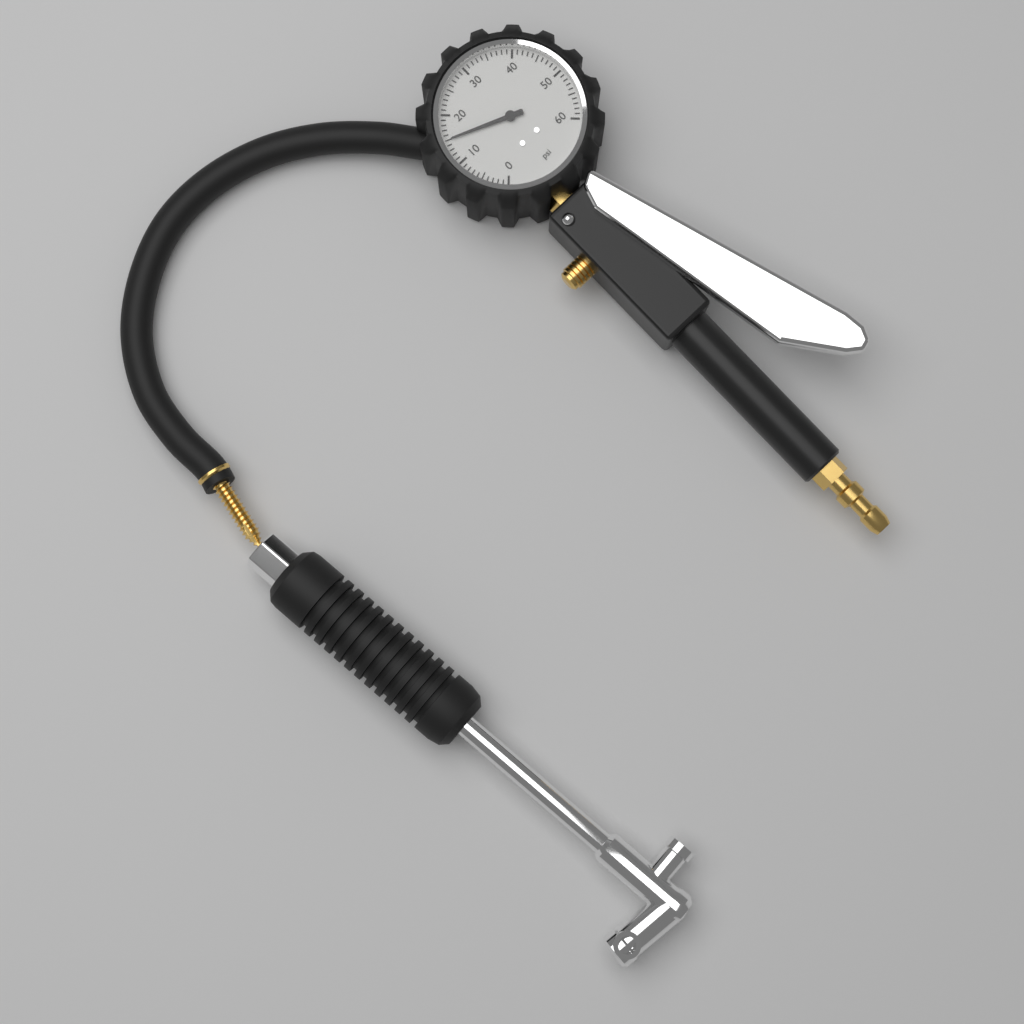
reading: 15 psi
